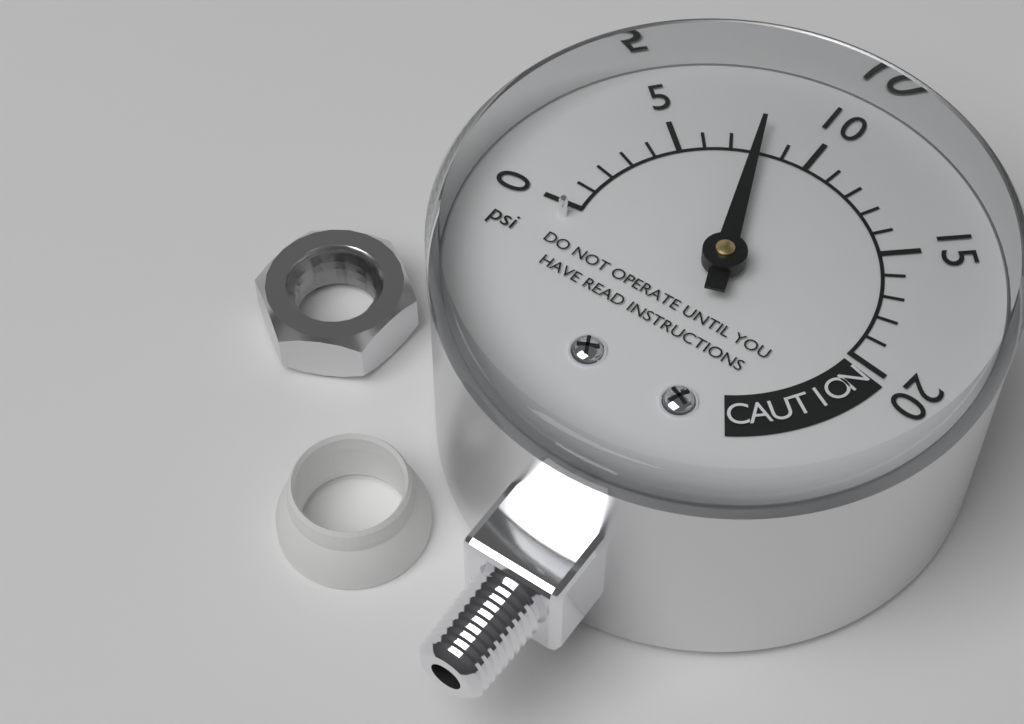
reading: 8 psi
